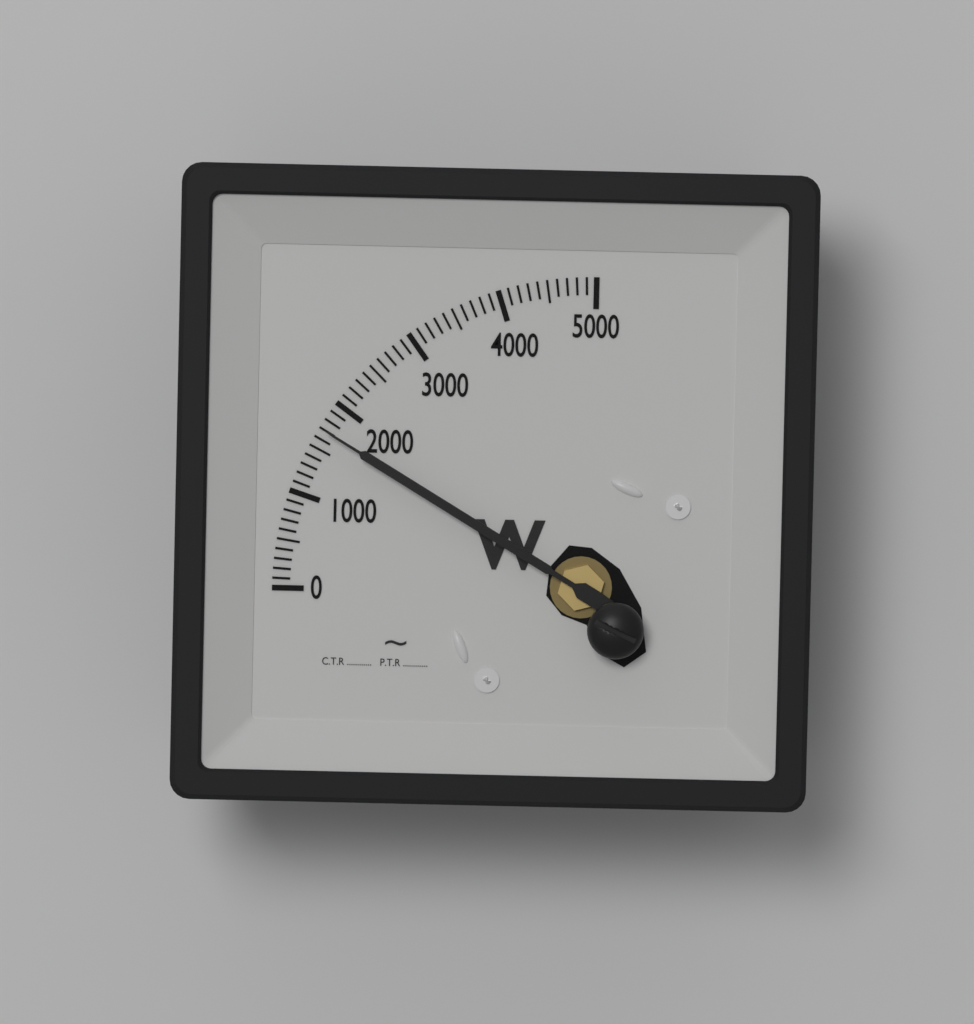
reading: 1700 W
